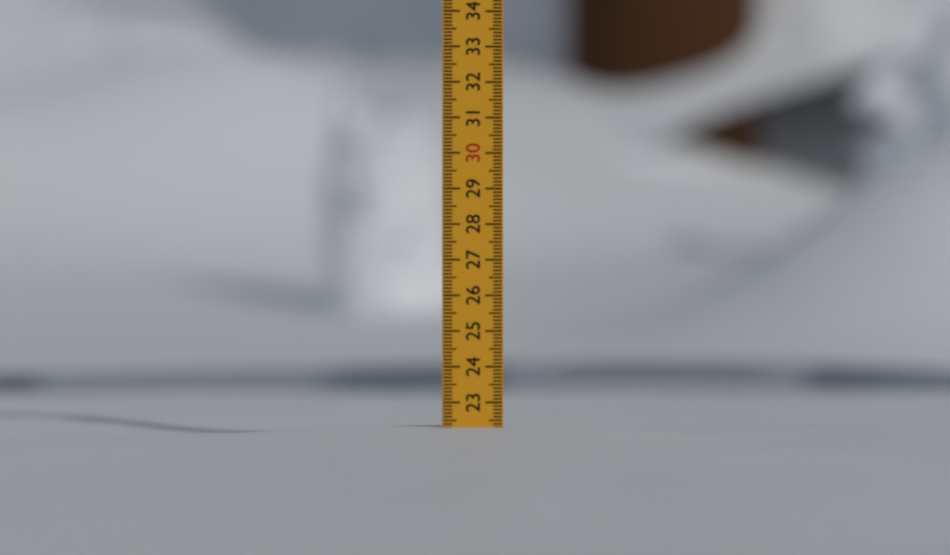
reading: 22.3 (no unit)
